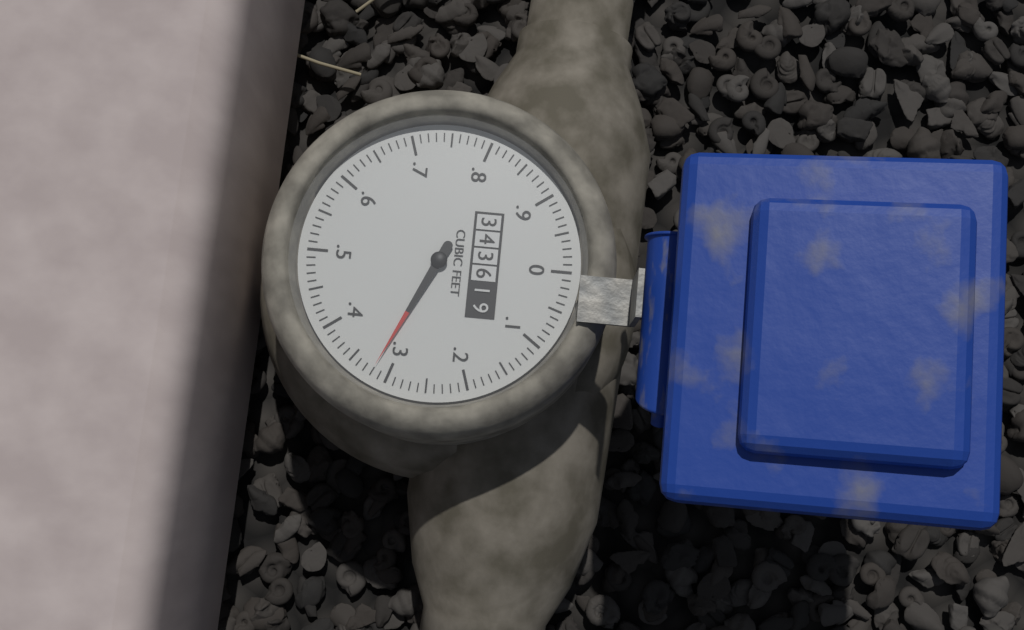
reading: 0.32 cubic feet
